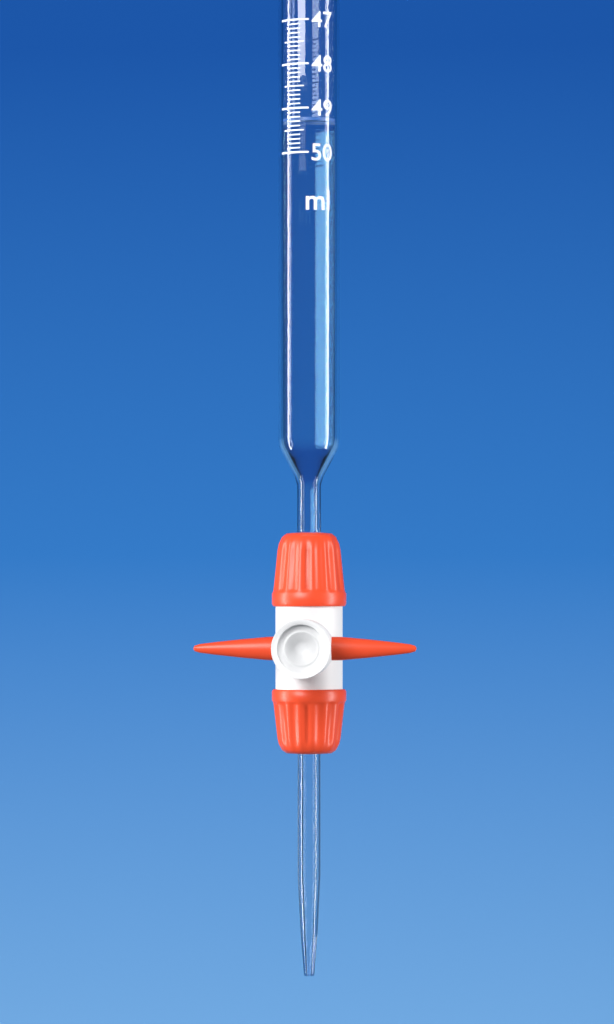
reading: 49.2 ml
